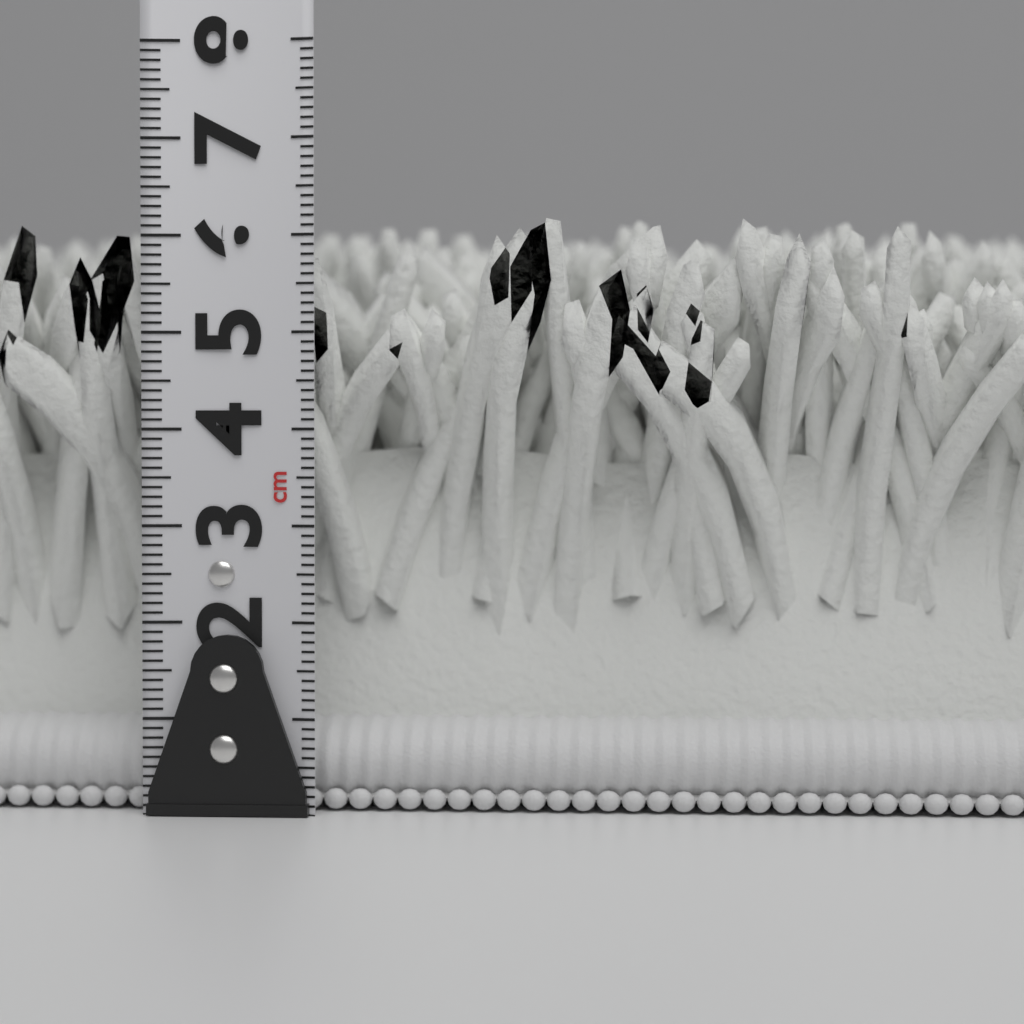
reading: 6.3 cm
